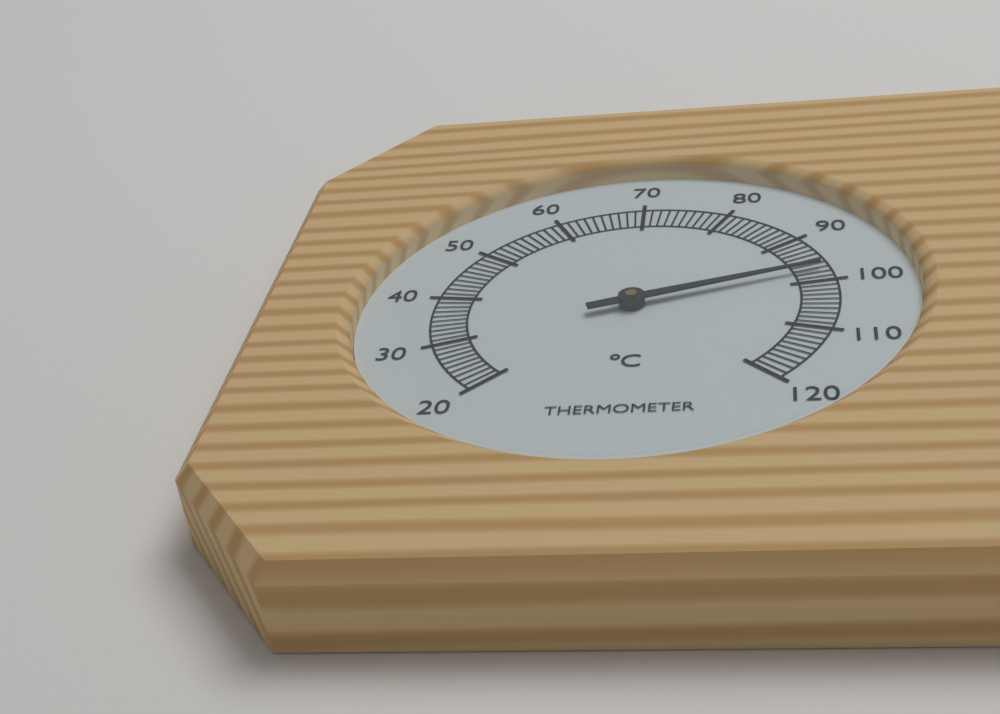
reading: 97 °C
